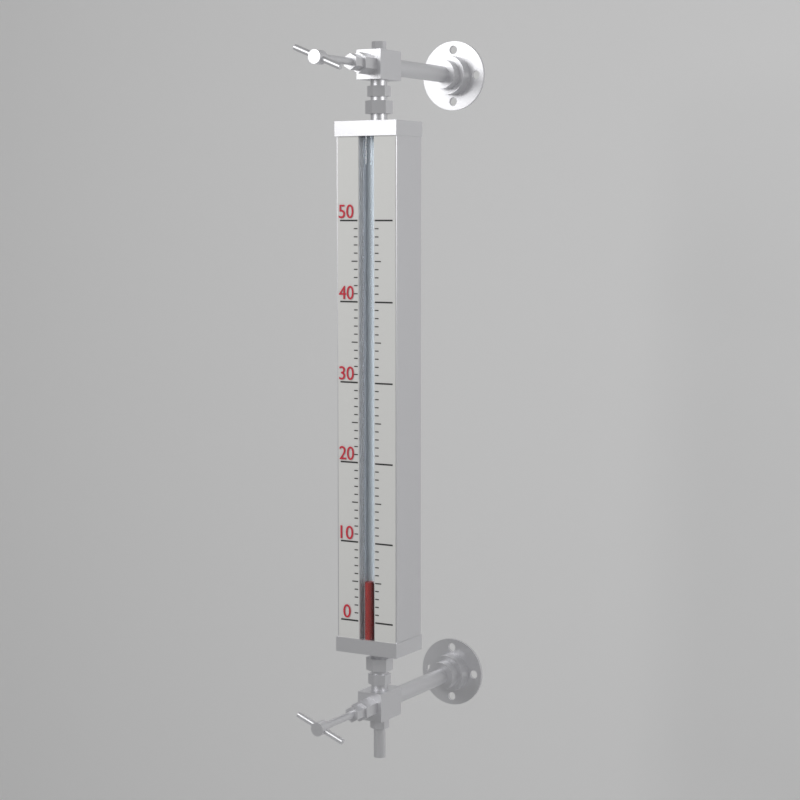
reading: 5 (no unit)
